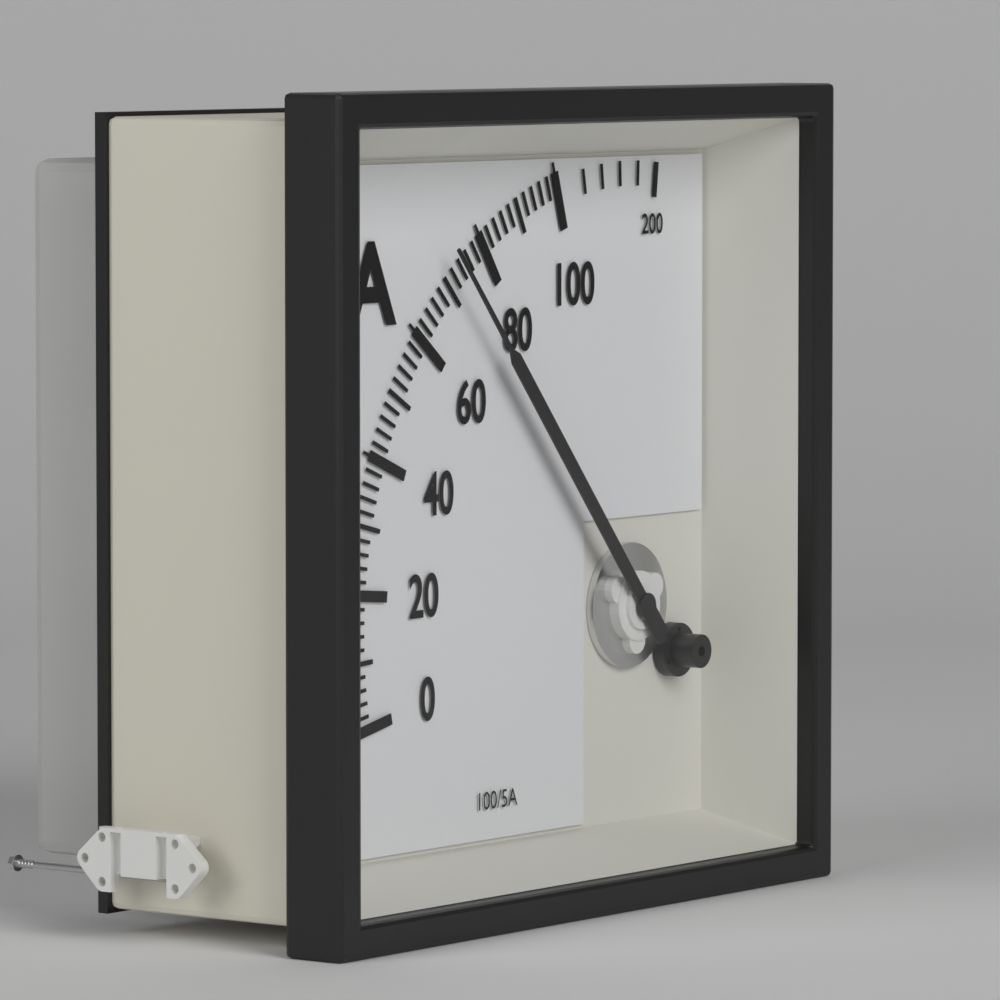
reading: 72 A
